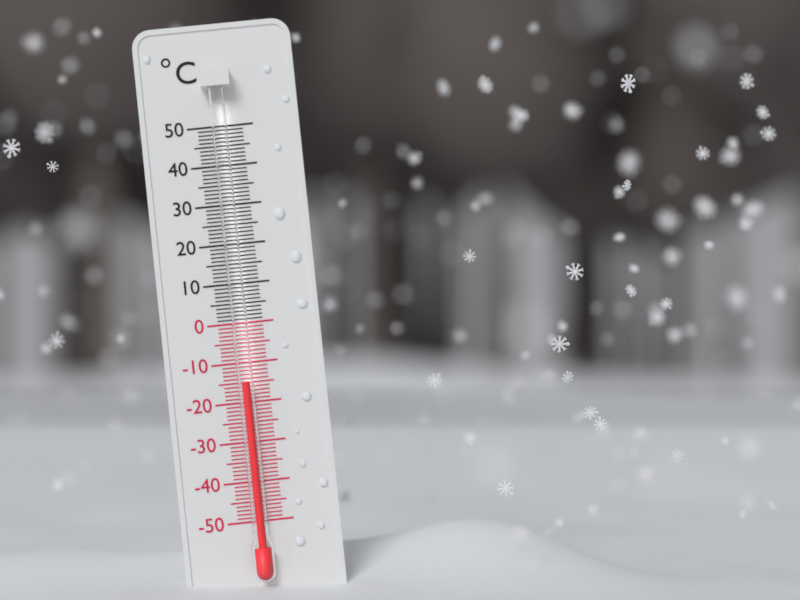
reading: -15 °C
